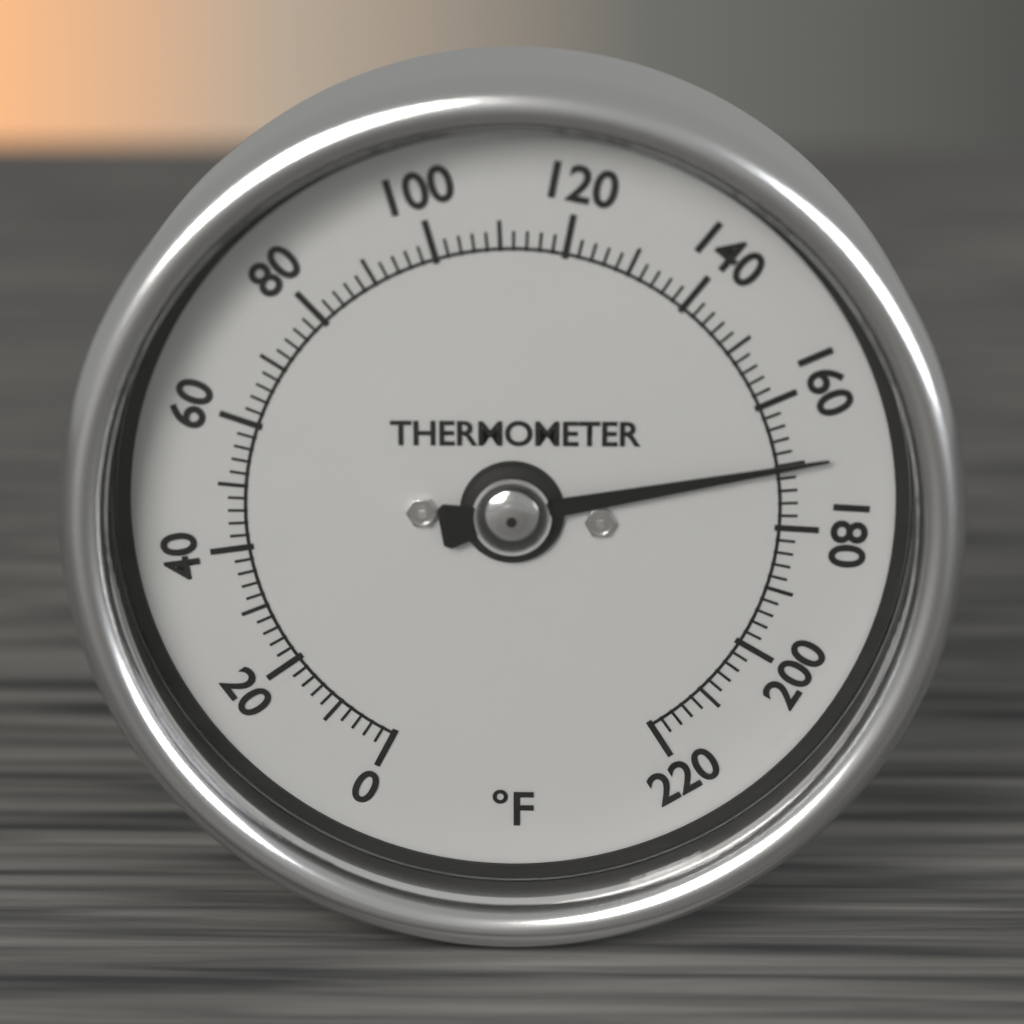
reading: 170 °F
